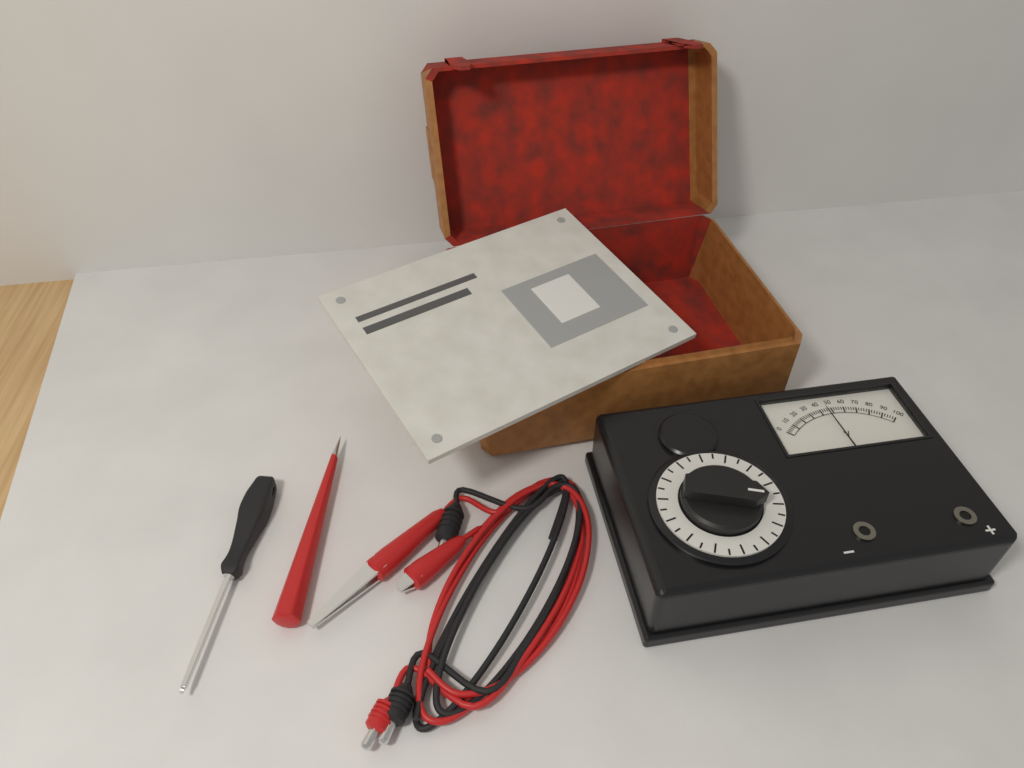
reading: 46 V
